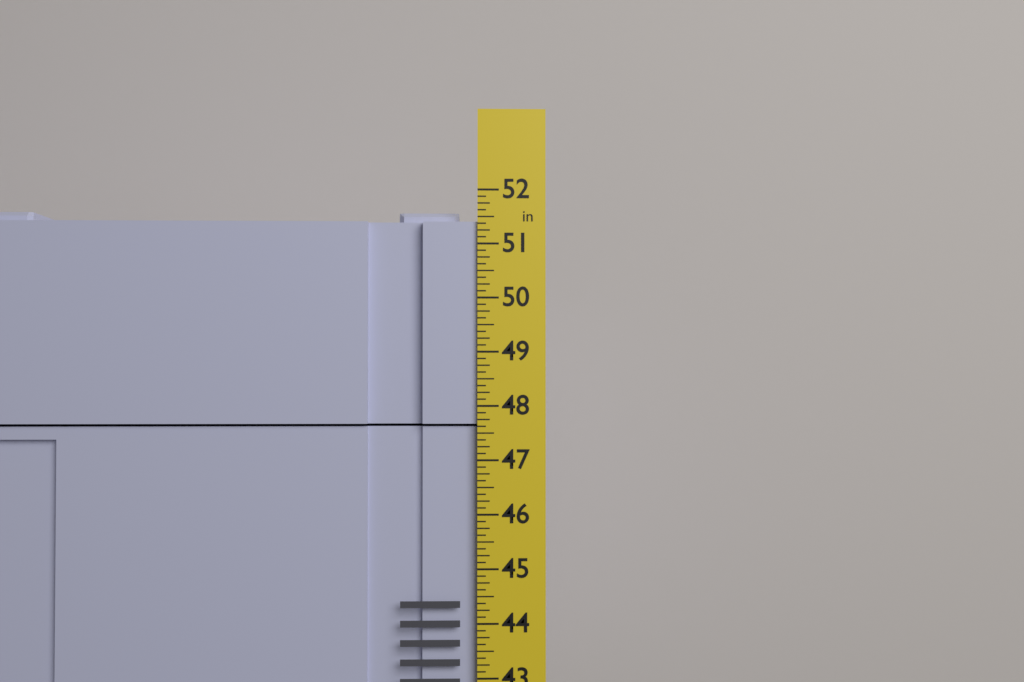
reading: 51.625 in
